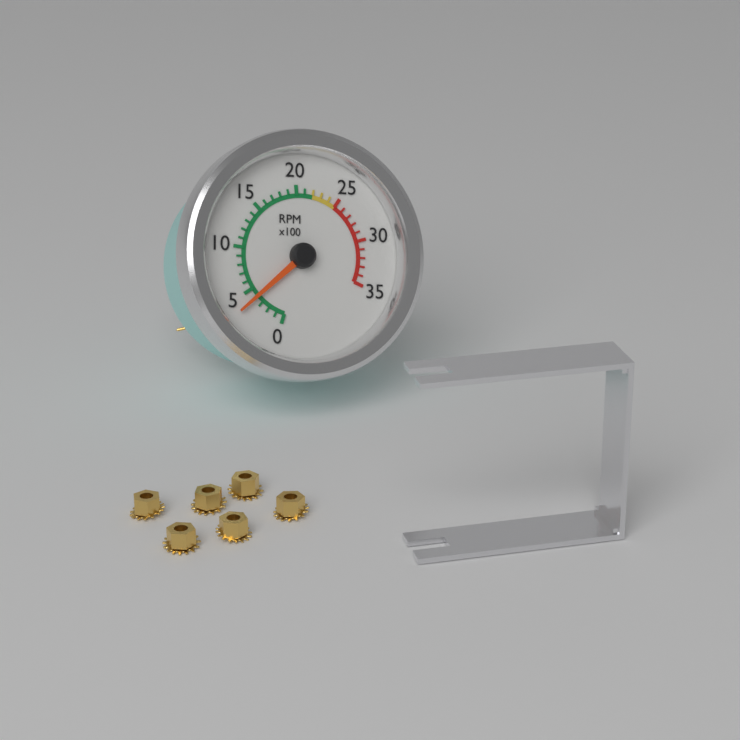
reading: 400 RPM
